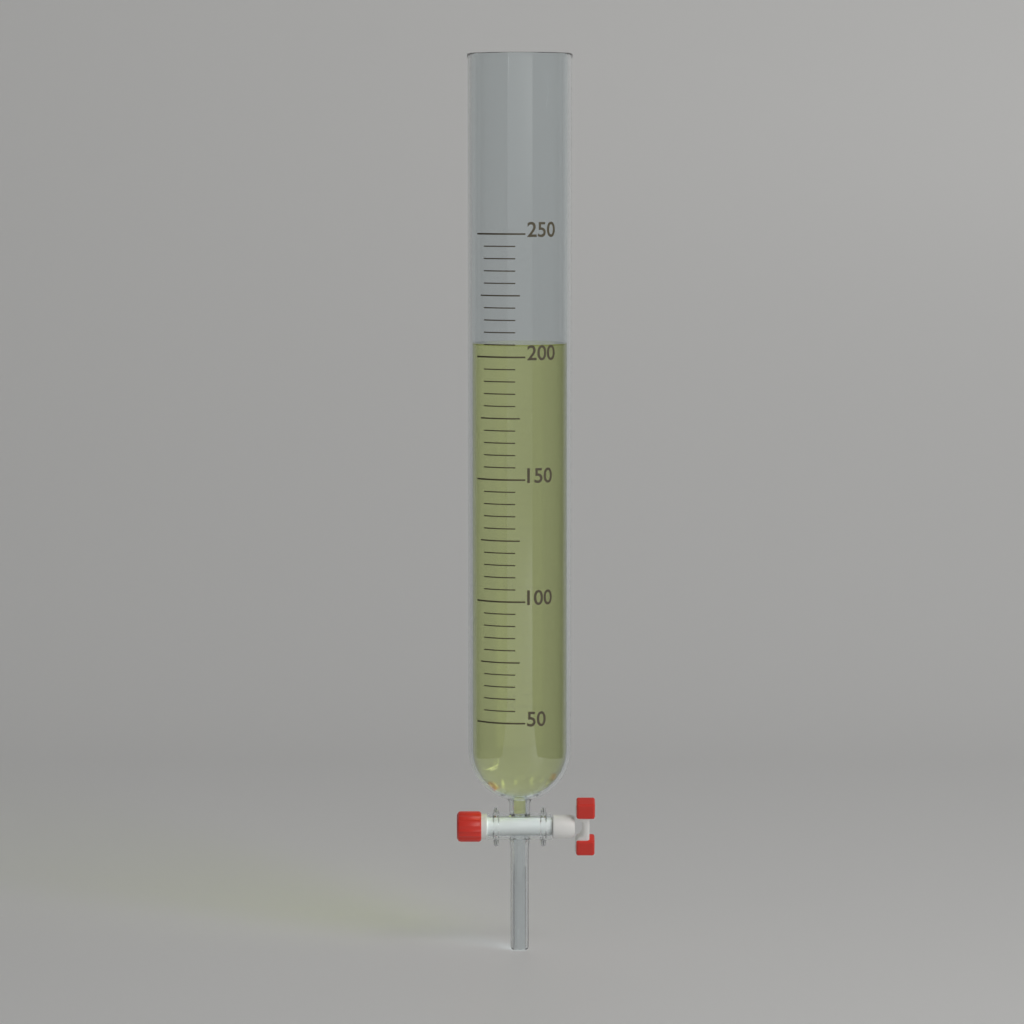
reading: 205 (no unit)
